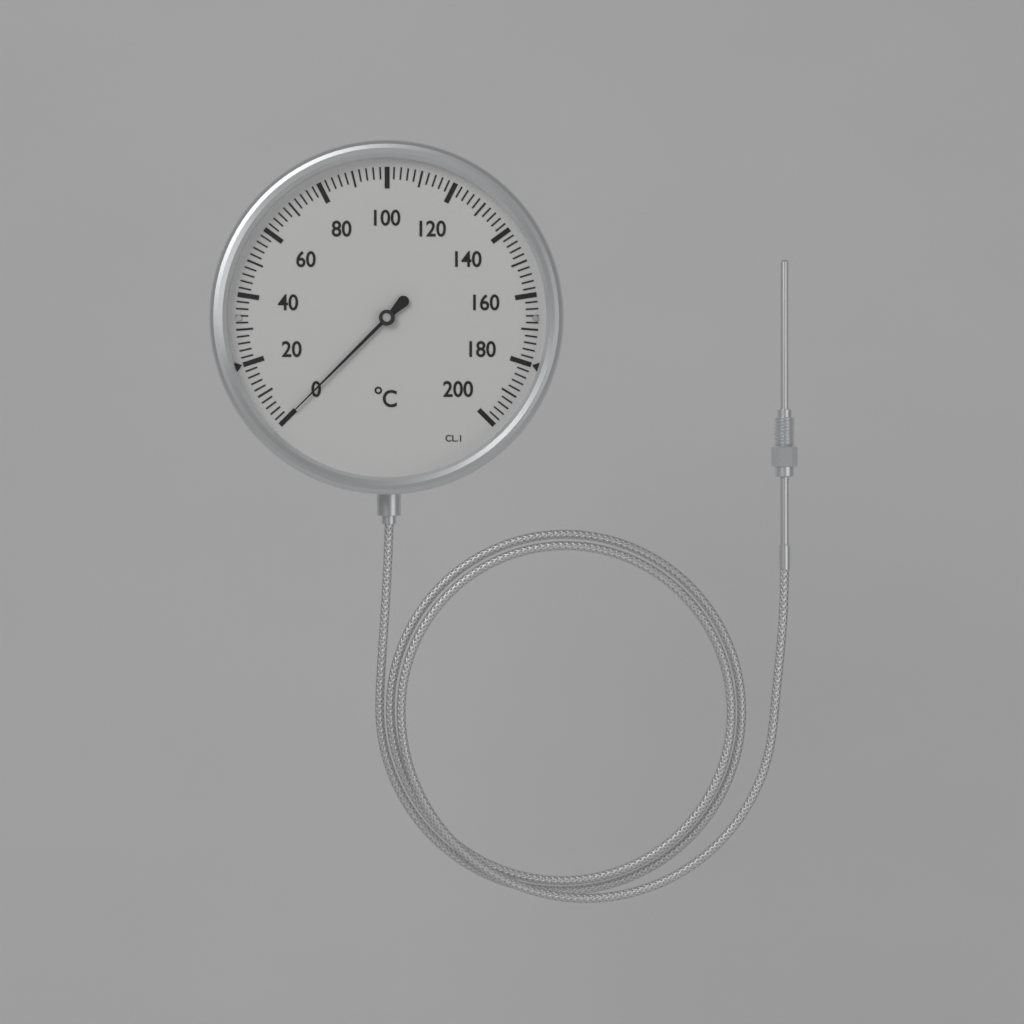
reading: 0 °C
